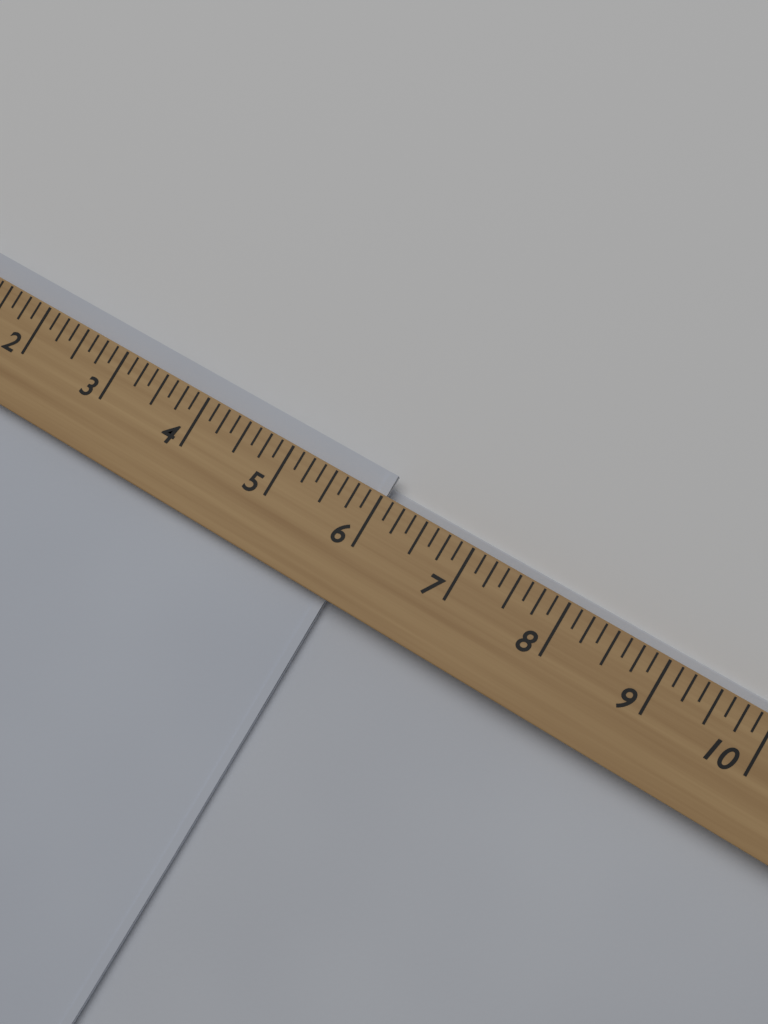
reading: 6.000 (no unit)
